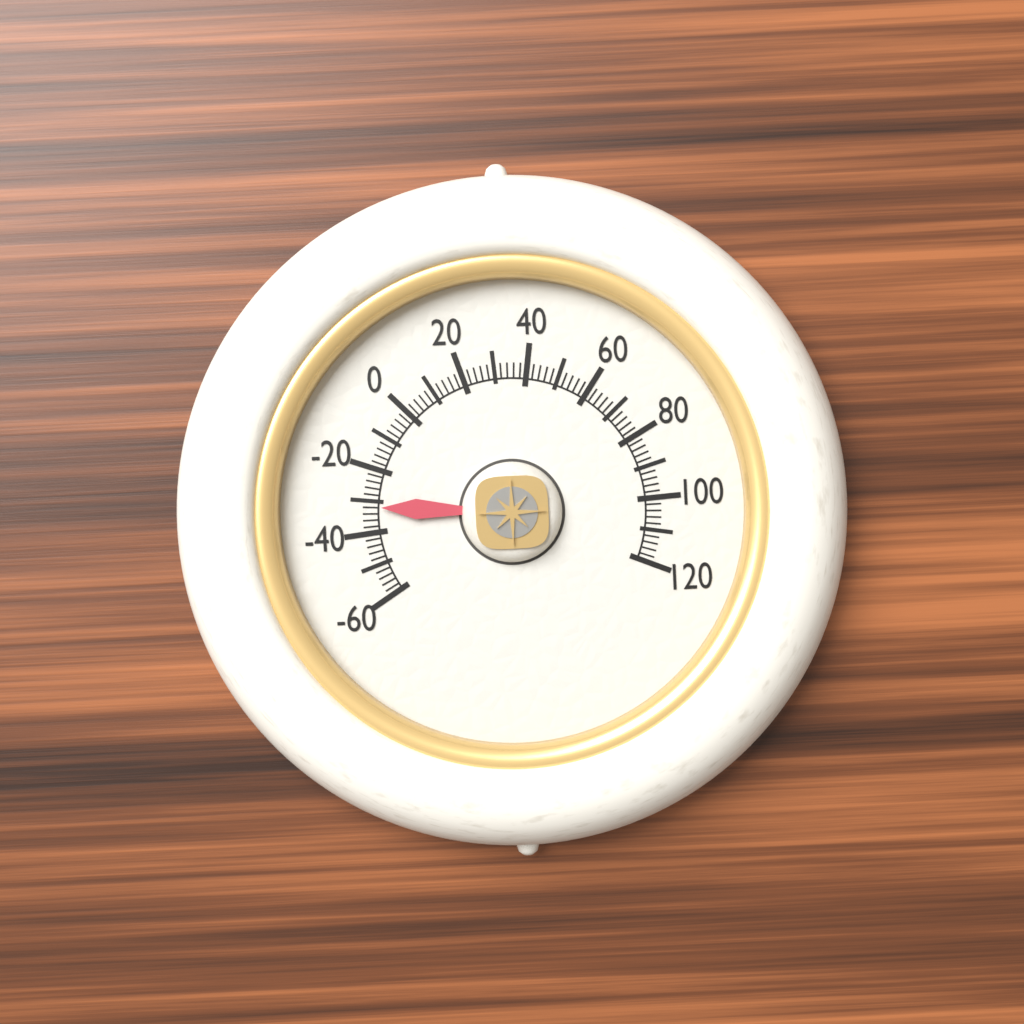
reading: -32 (no unit)
